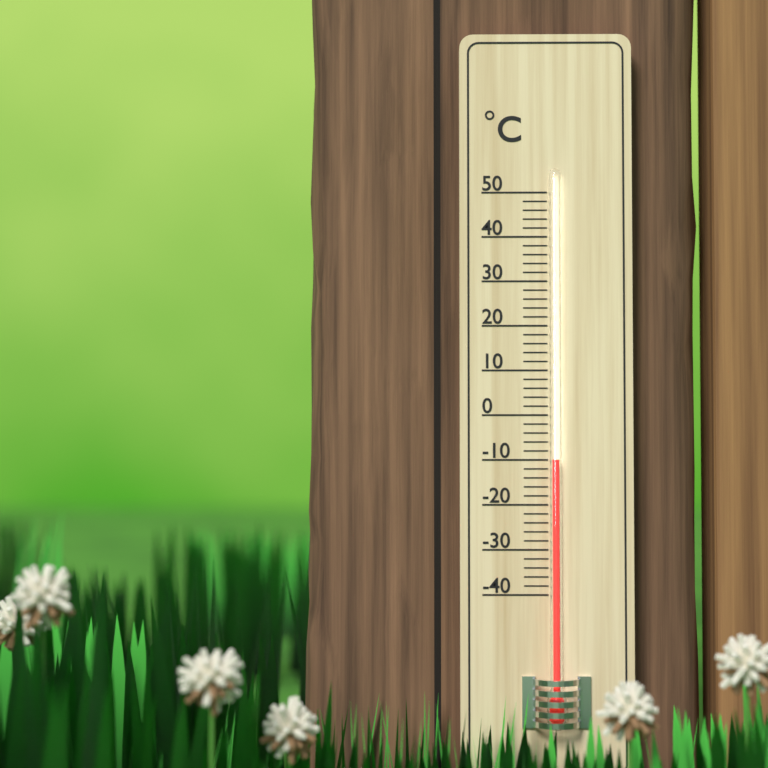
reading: -10 °C
